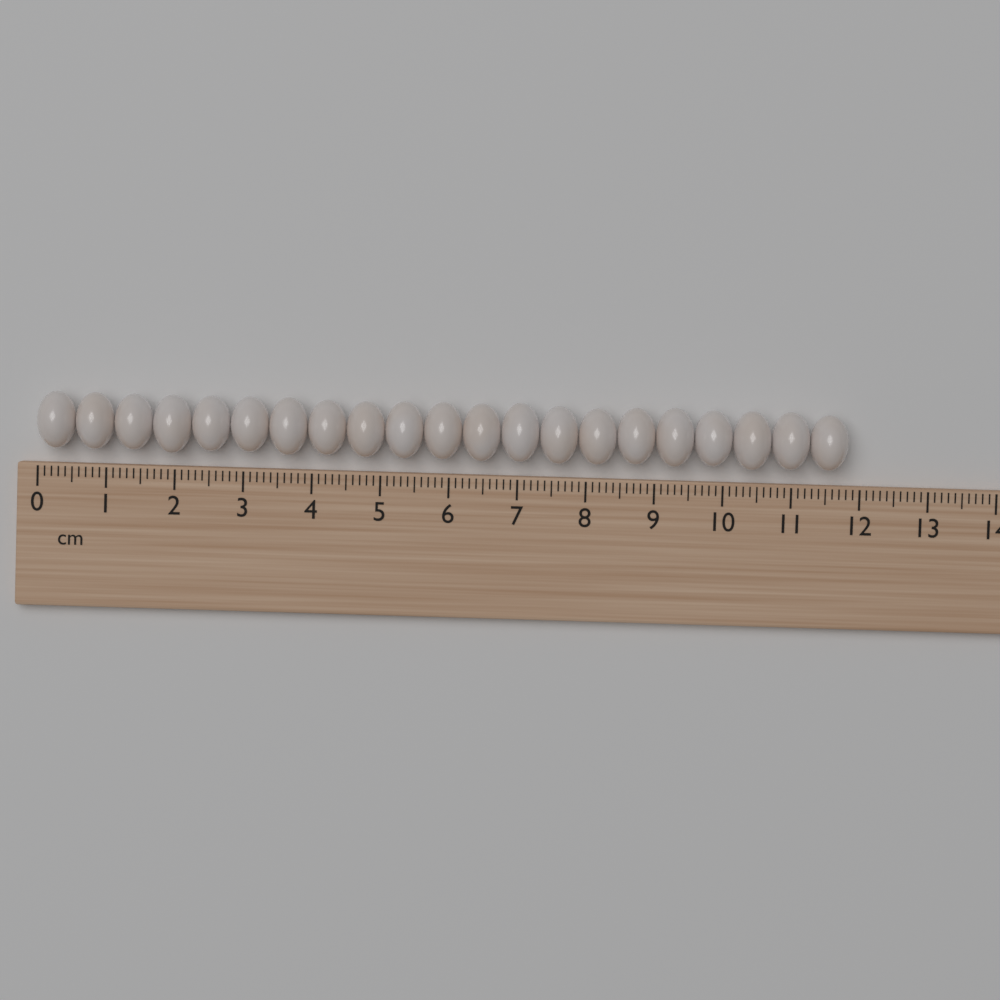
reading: 11.8 cm
